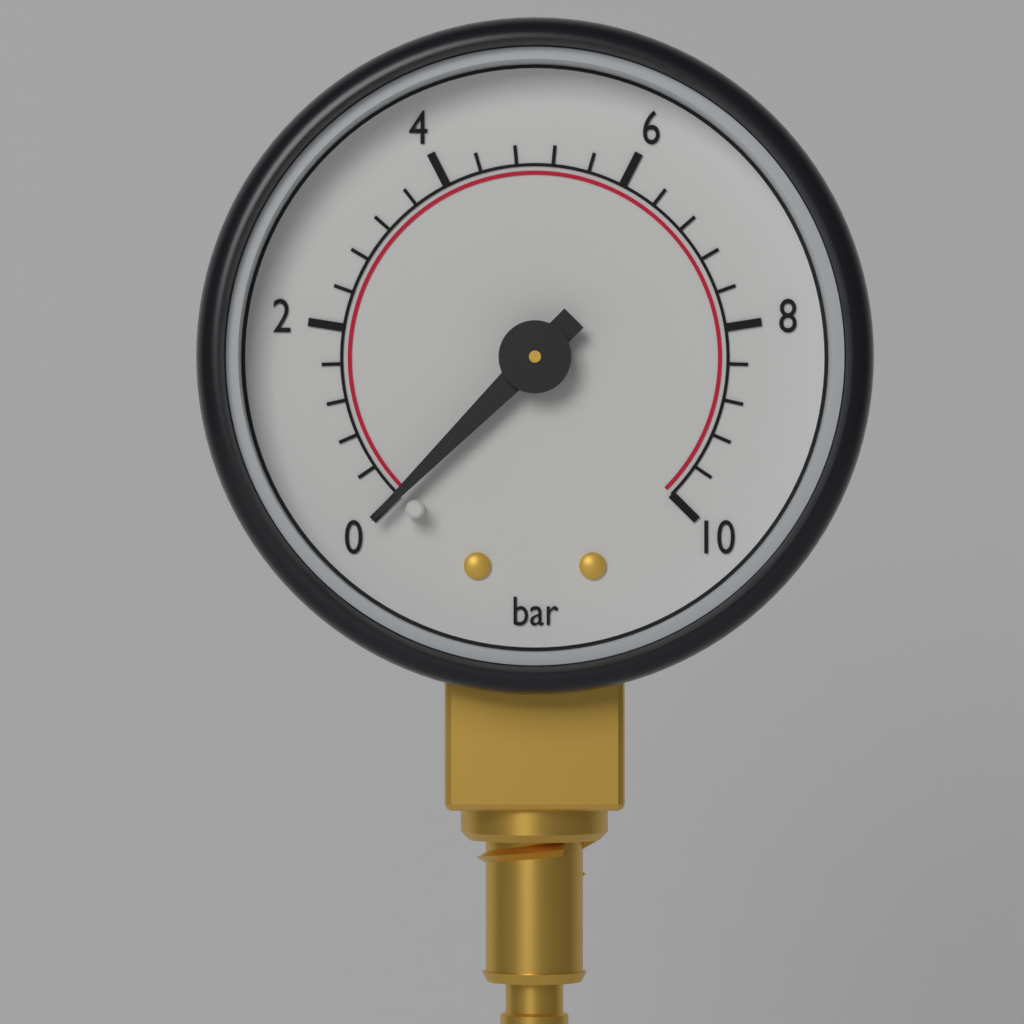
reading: 0.0 bar
